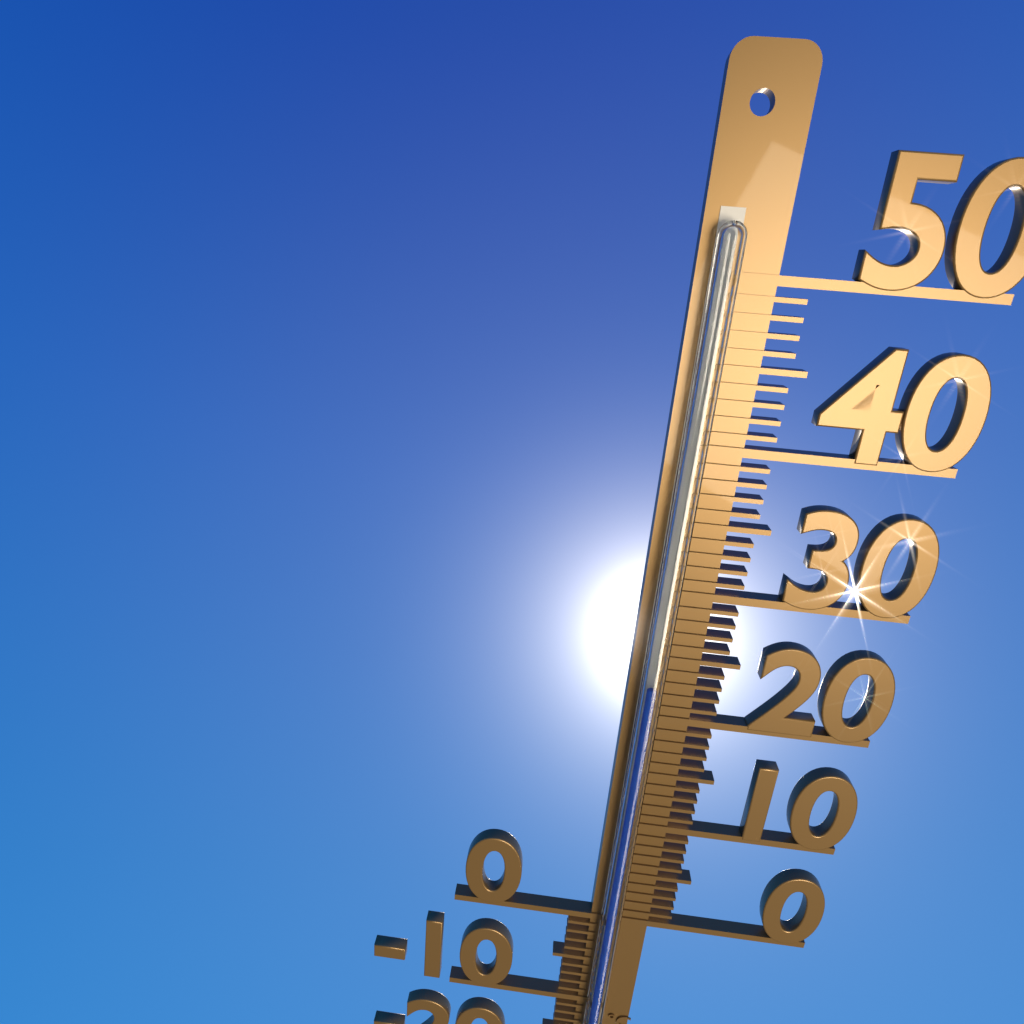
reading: 23 °C
